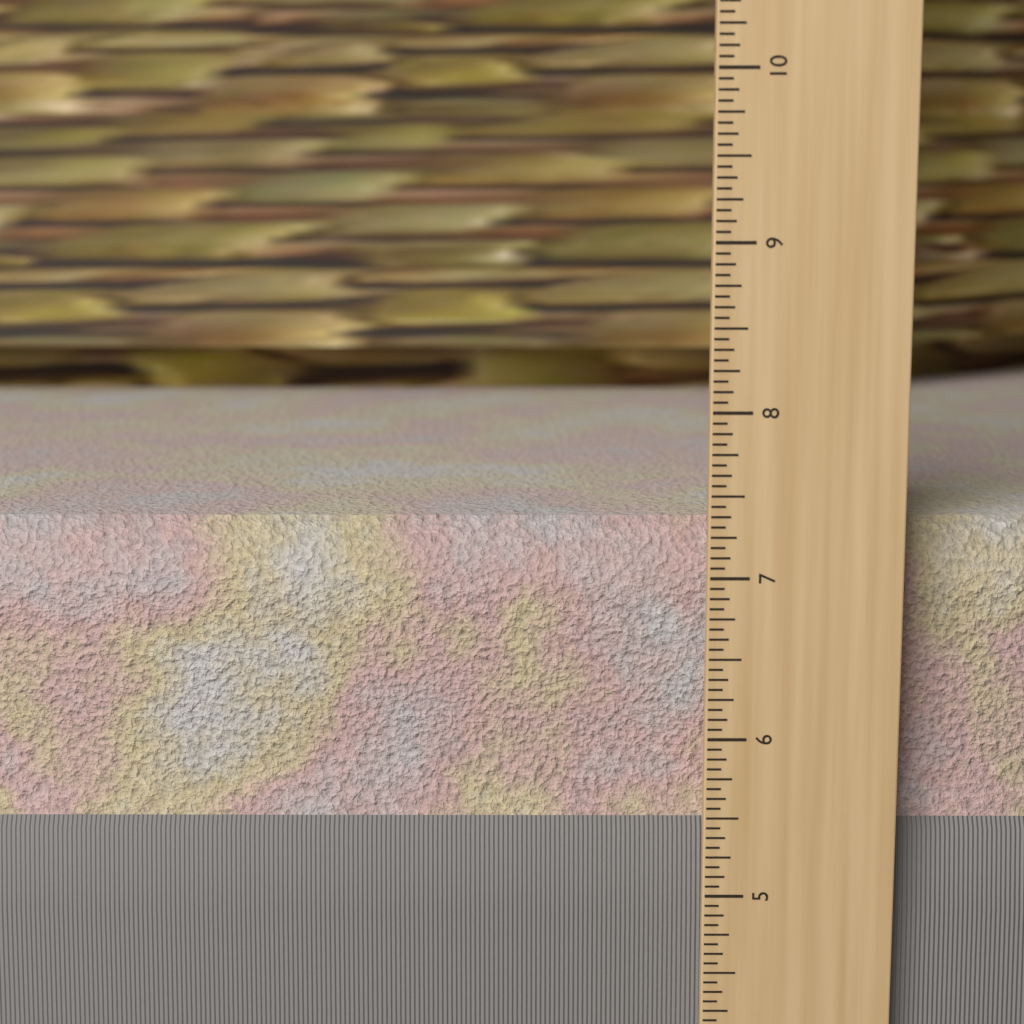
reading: 7.3125 in
